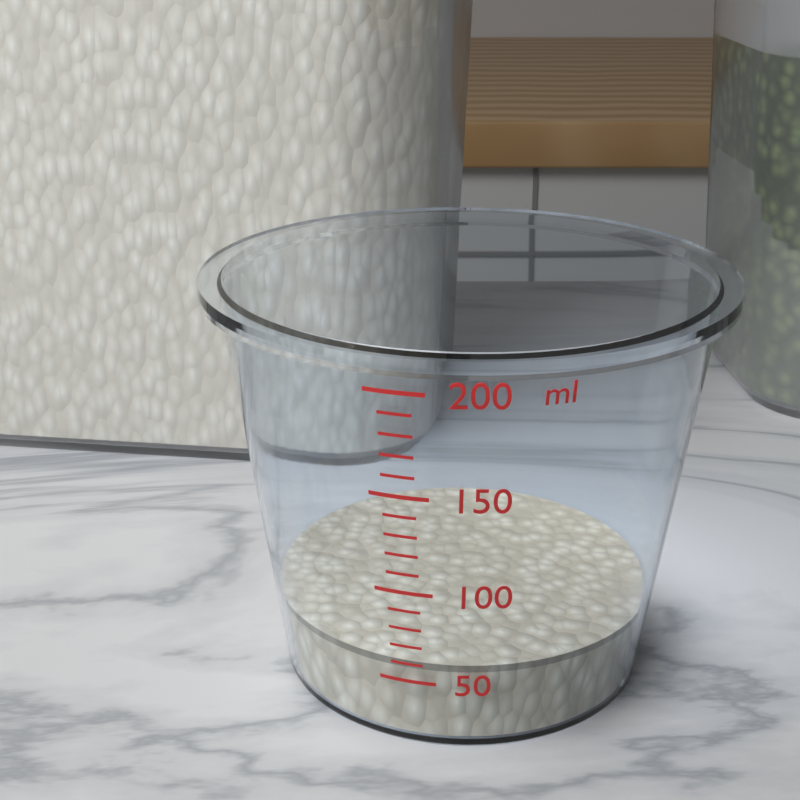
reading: 60 ml
